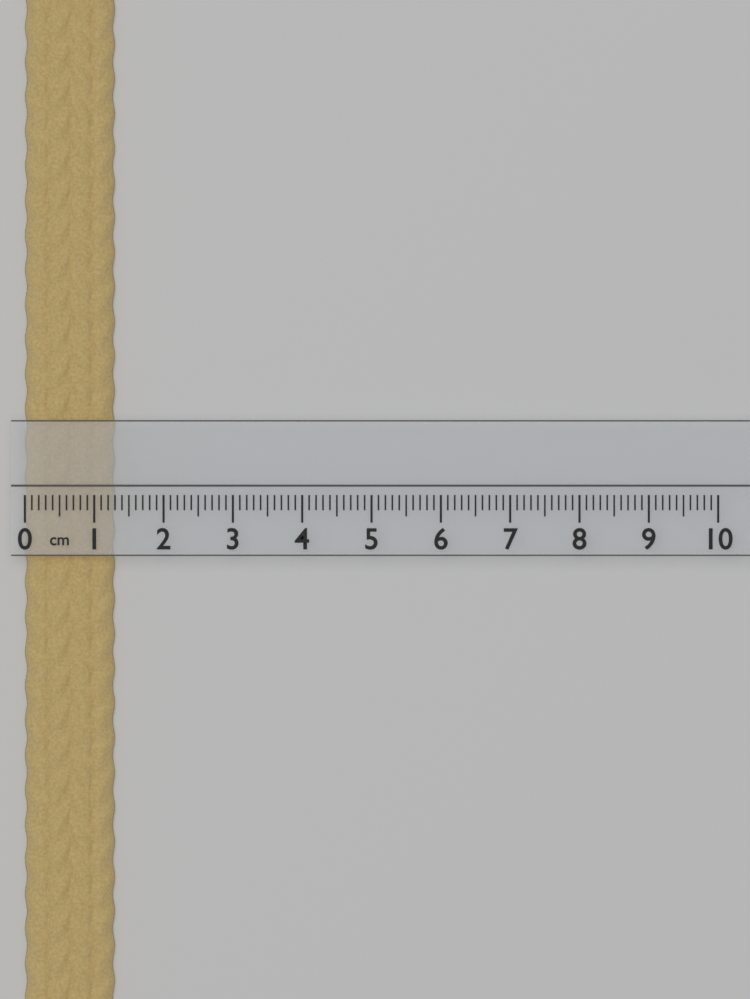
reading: 1.3 cm
